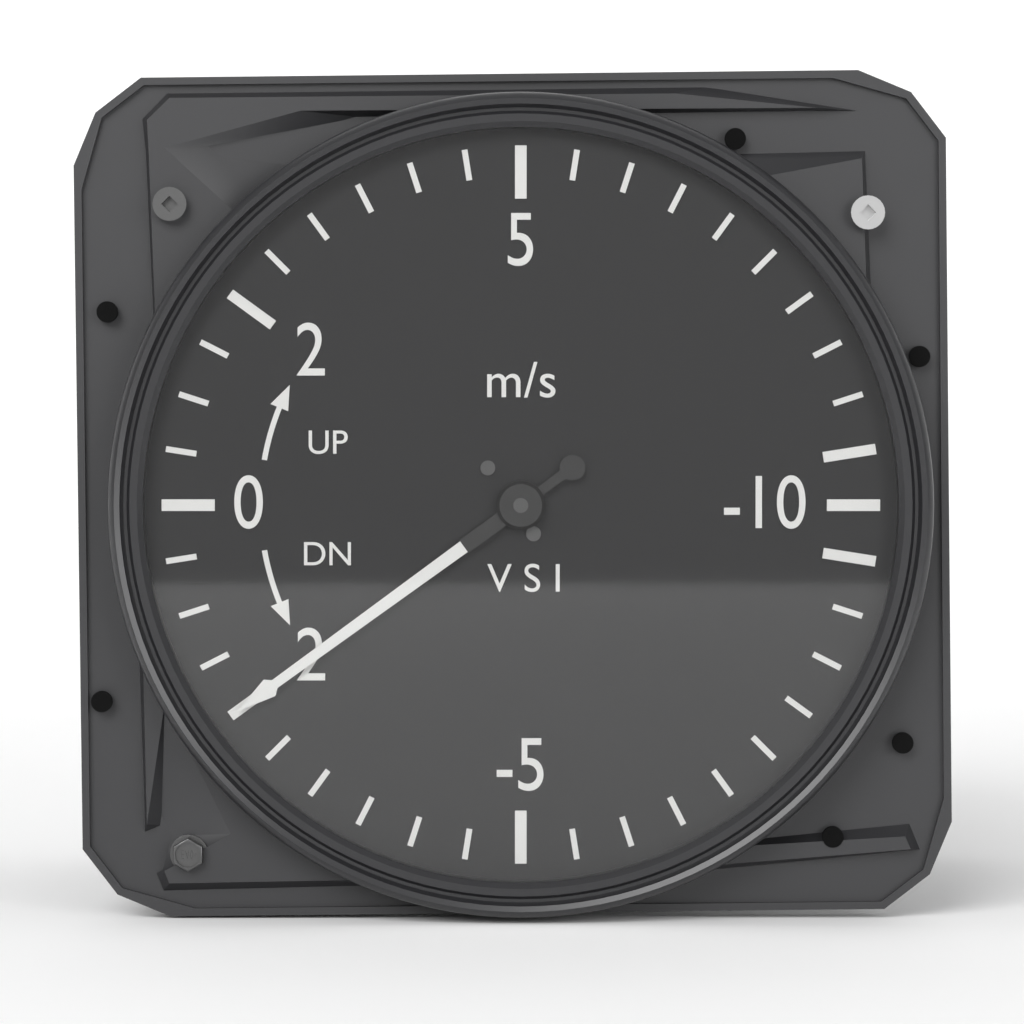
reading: -2.0 m/s
